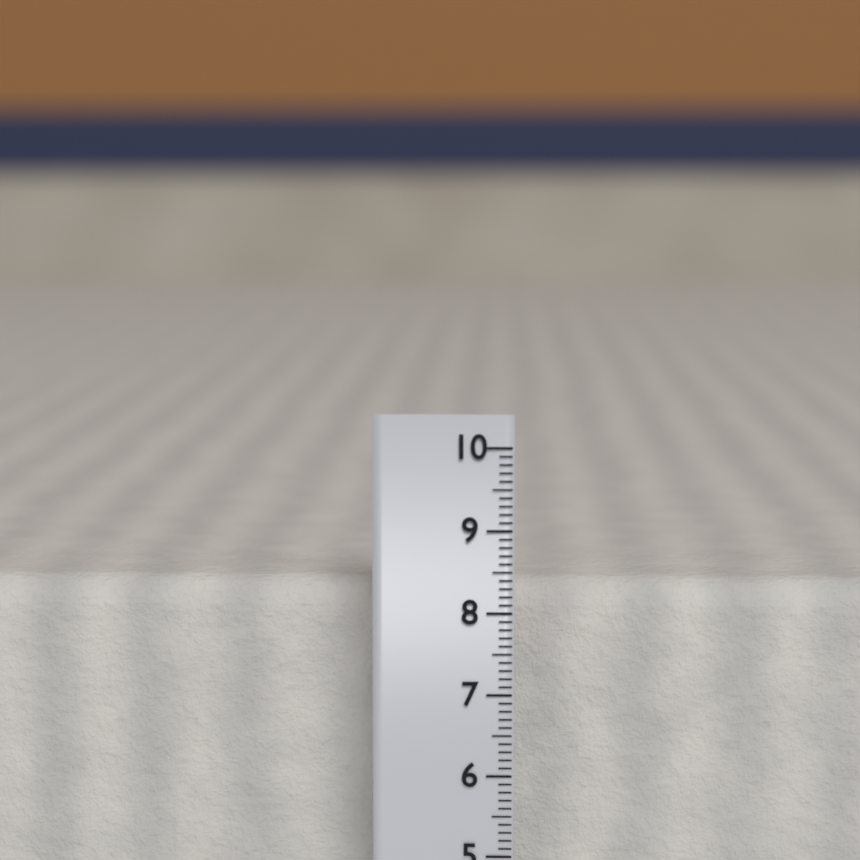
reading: 8.3 cm
